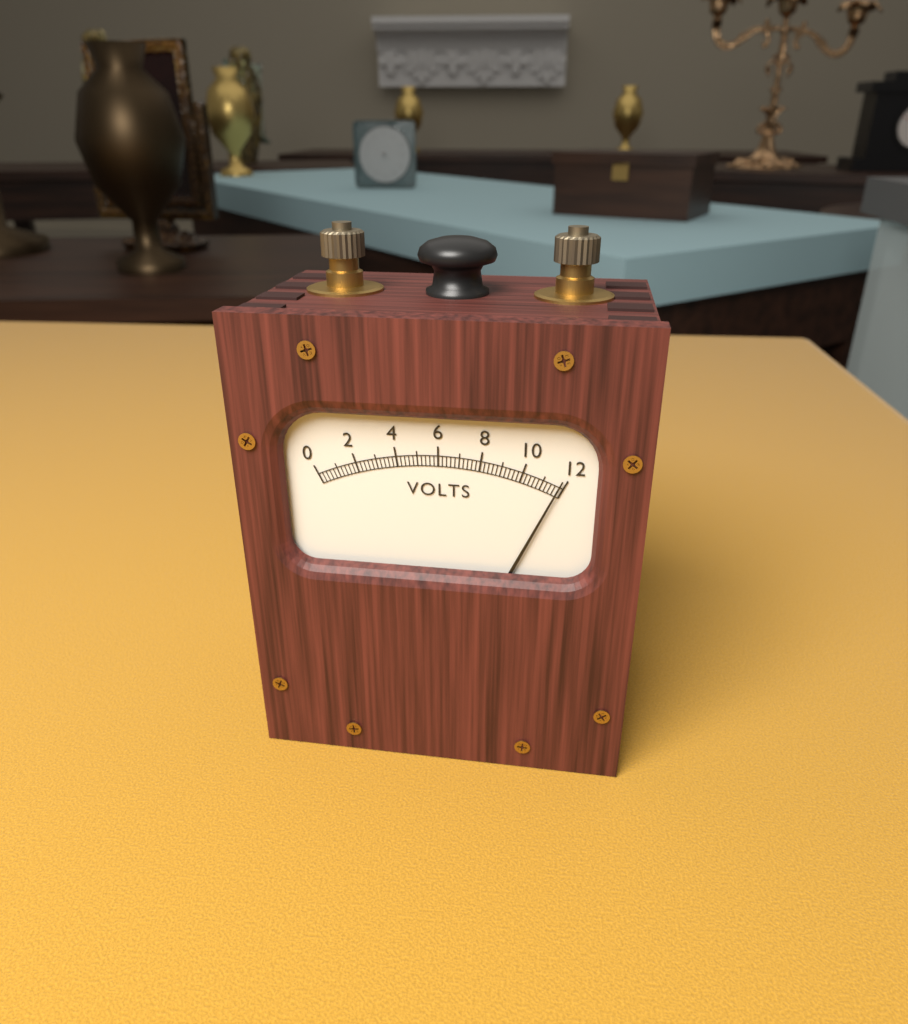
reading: 11.8 V
